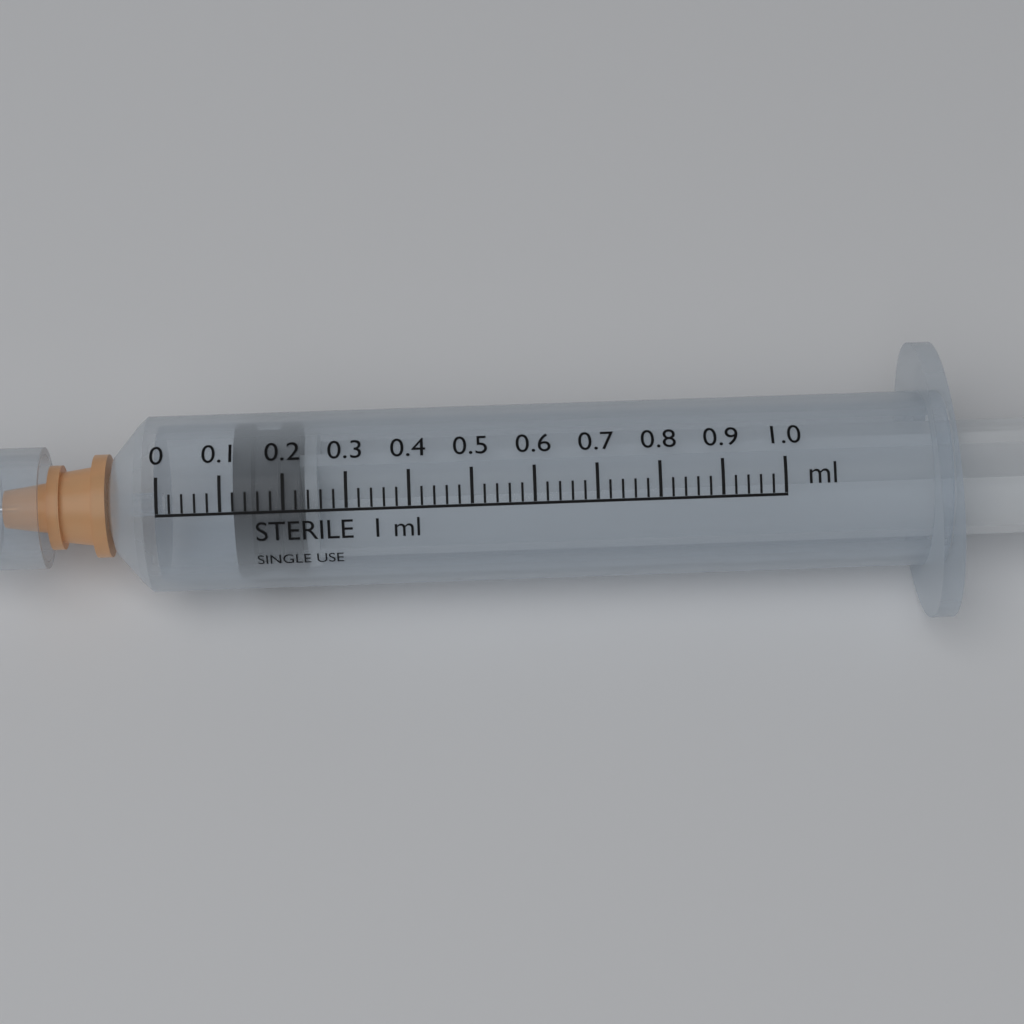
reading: 0.12 ml
